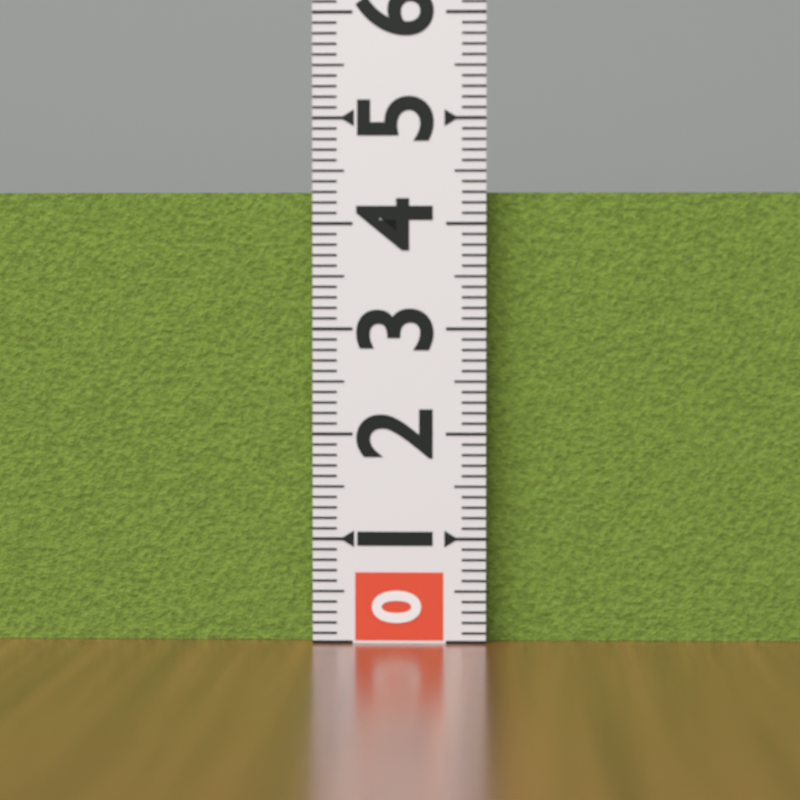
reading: 4.3 (no unit)
